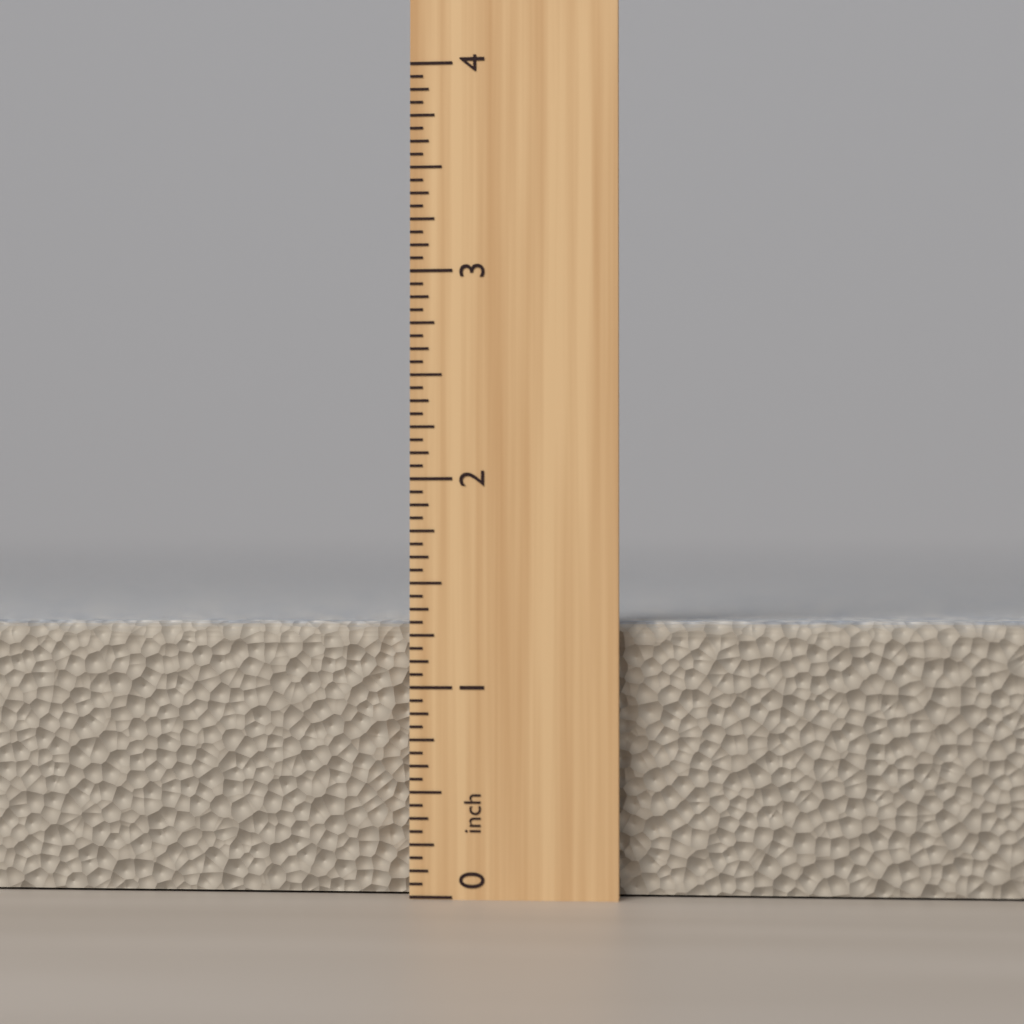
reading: 1.3125 inch
